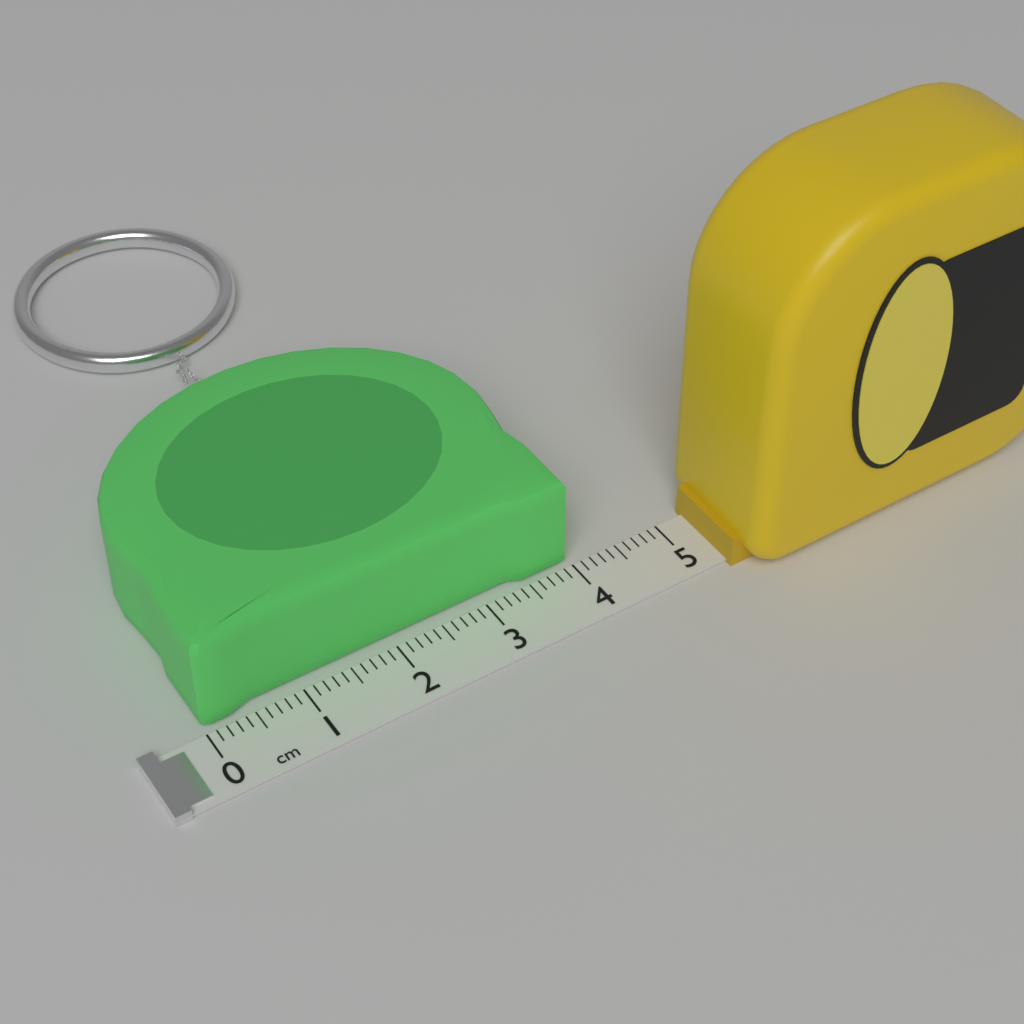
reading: 4.0 cm
